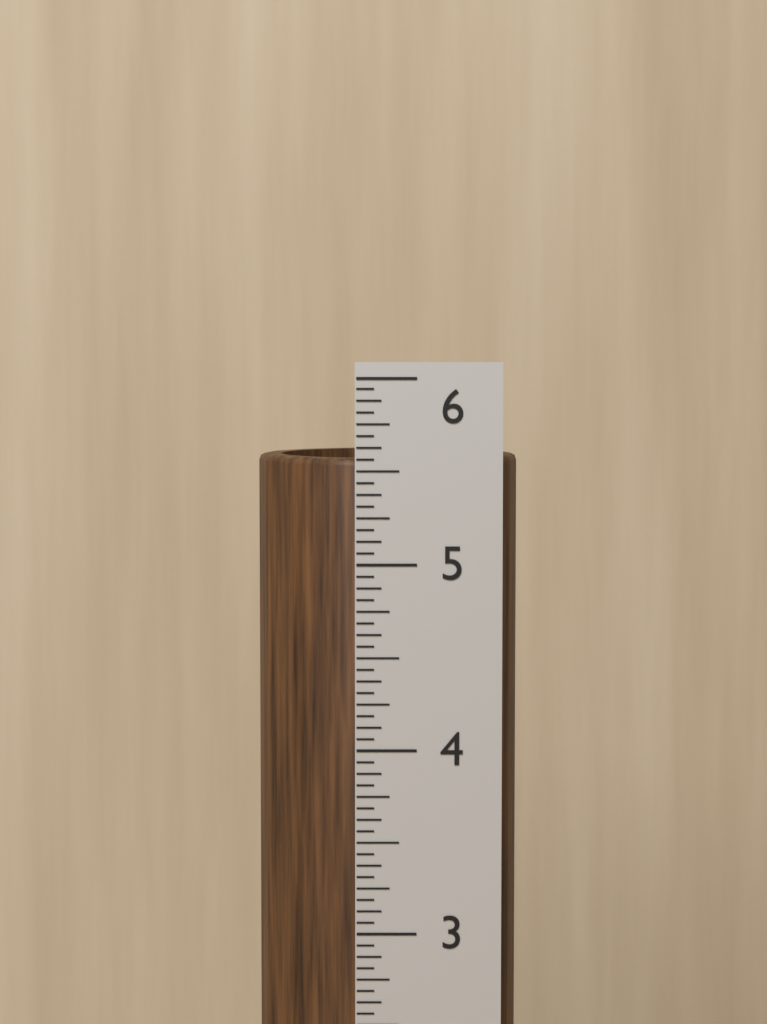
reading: 5.5625 in
